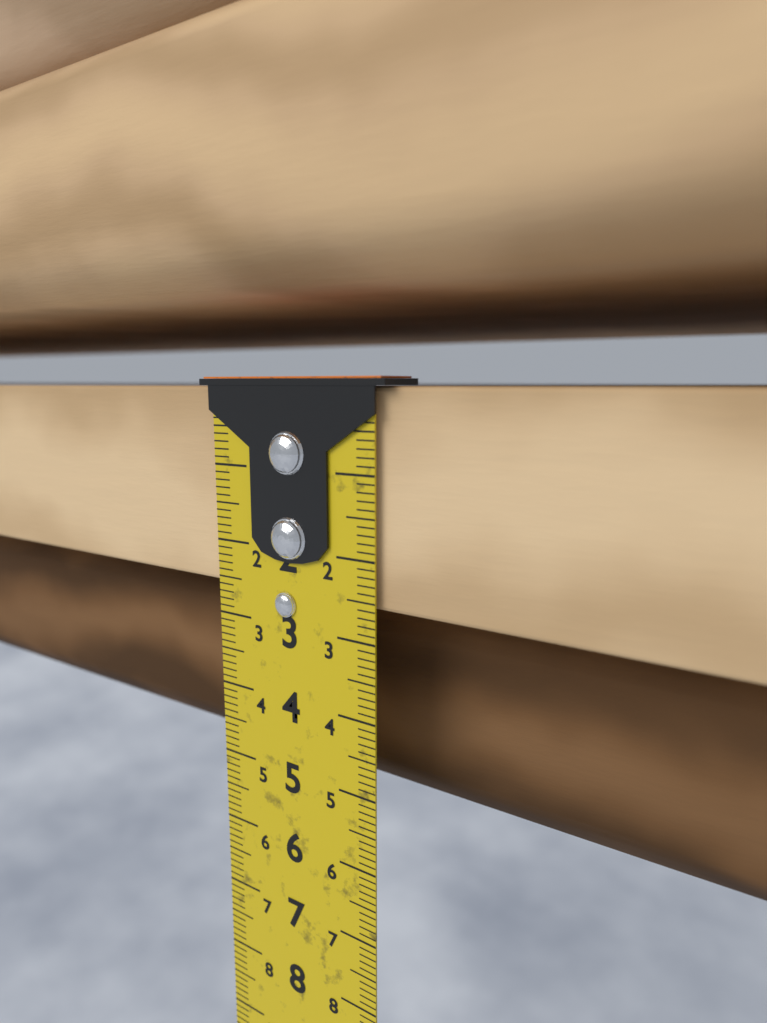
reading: 2.6 cm
